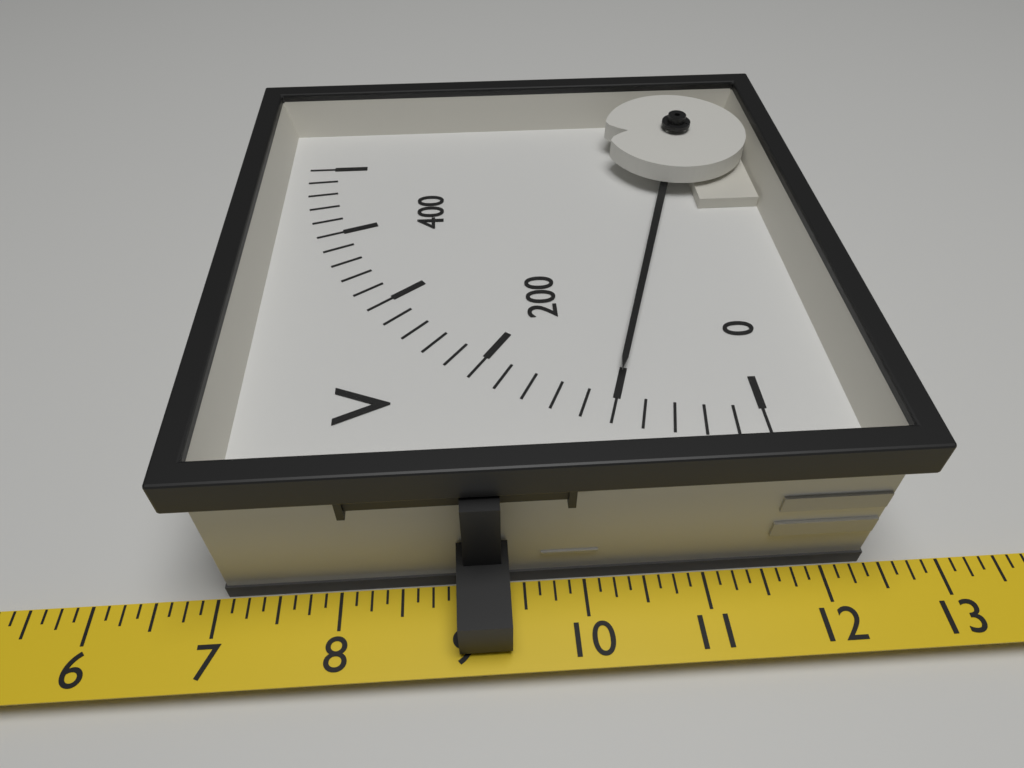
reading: 100 V
